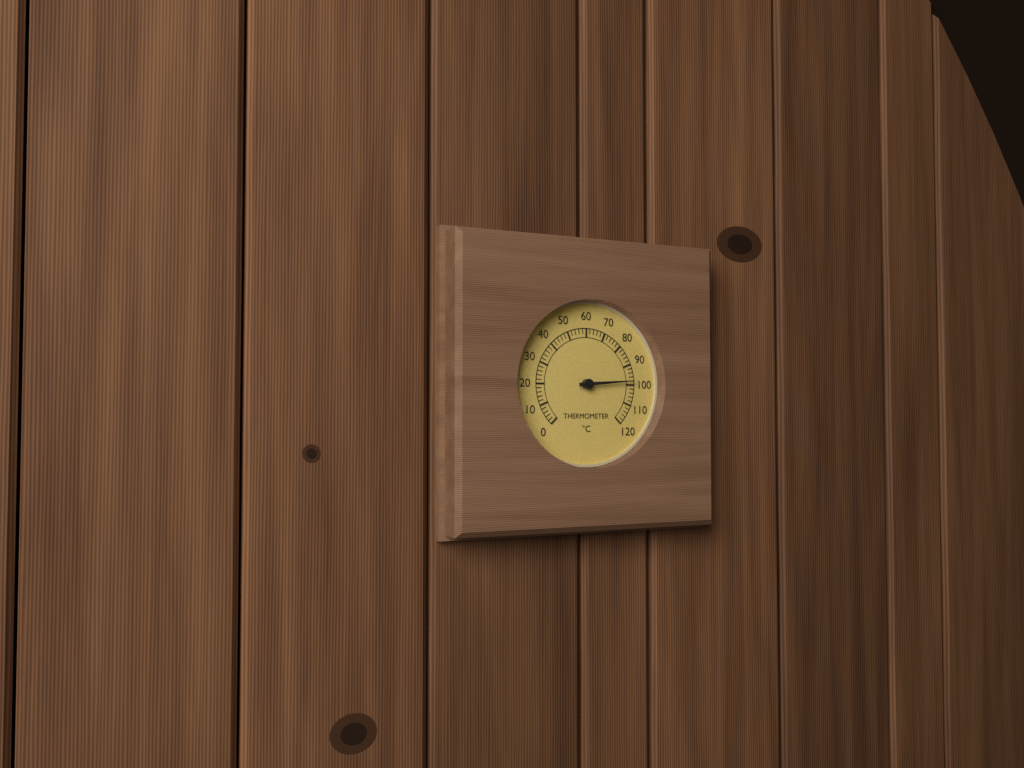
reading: 98 °C
